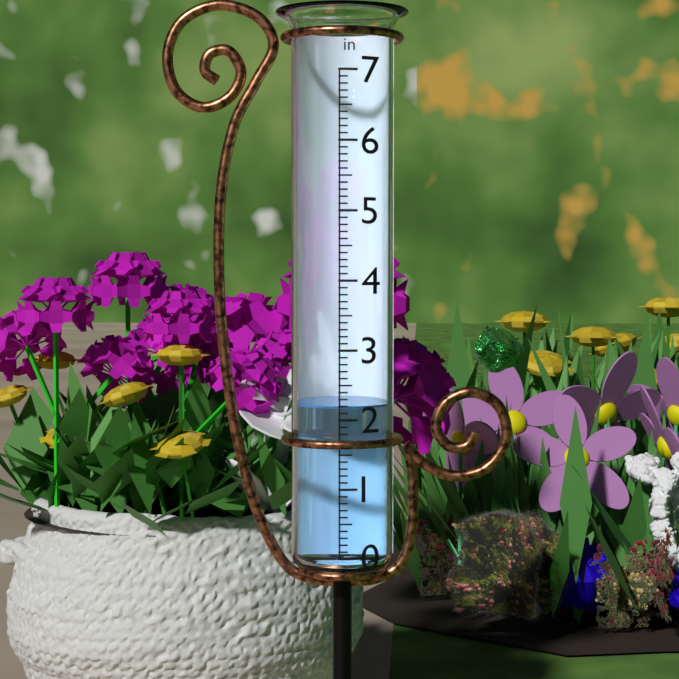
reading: 2.2 in
